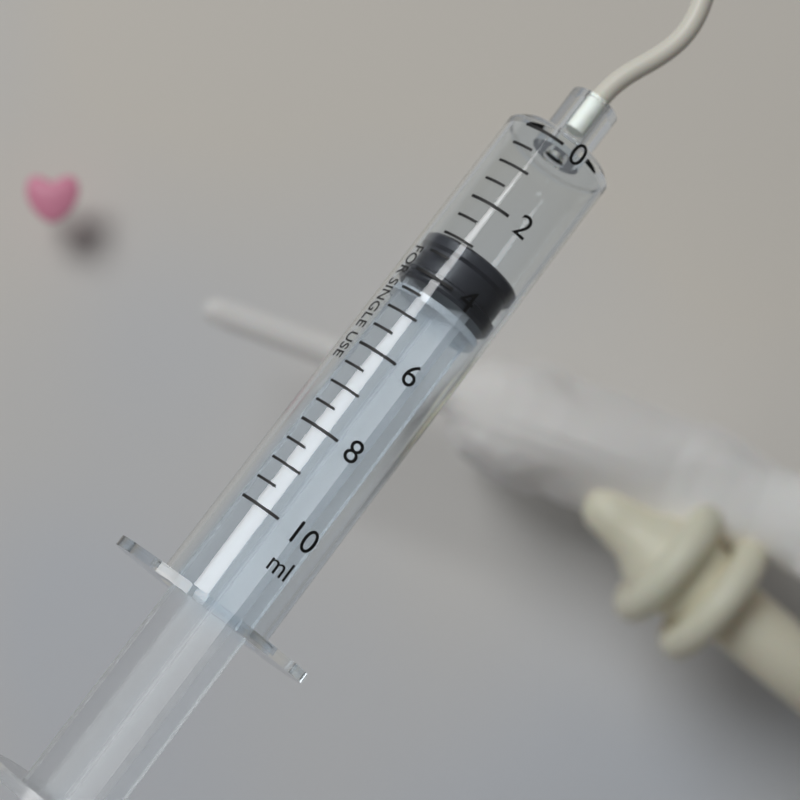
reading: 3.0 ml
